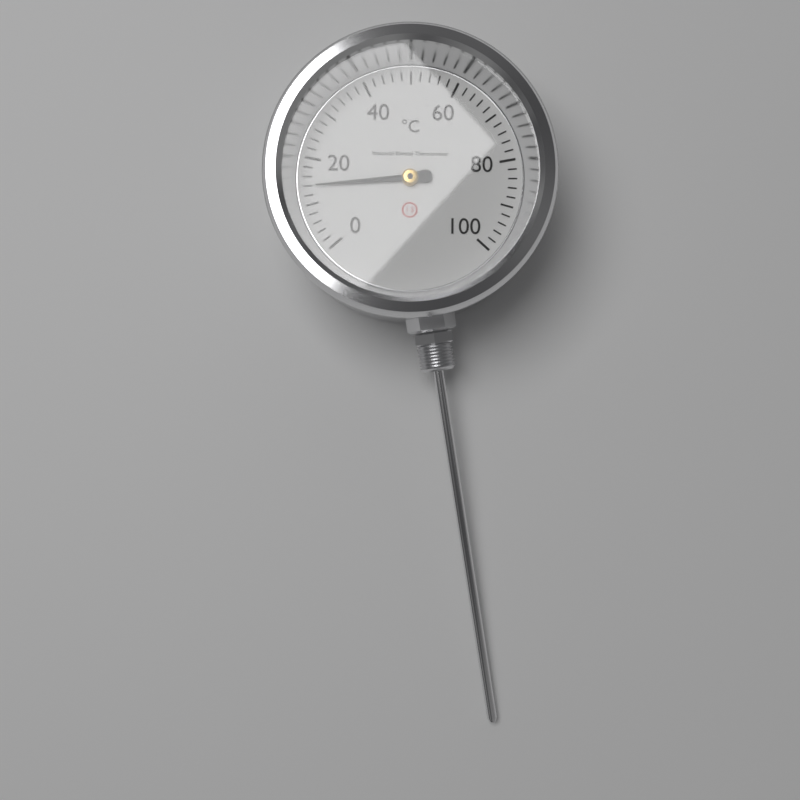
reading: 14 °C
